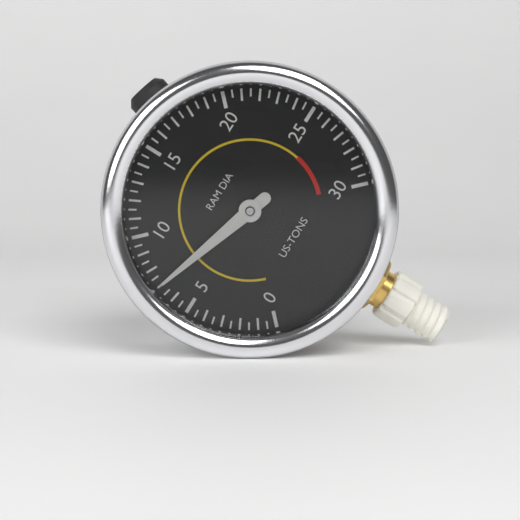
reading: 7.0 US-TONS
